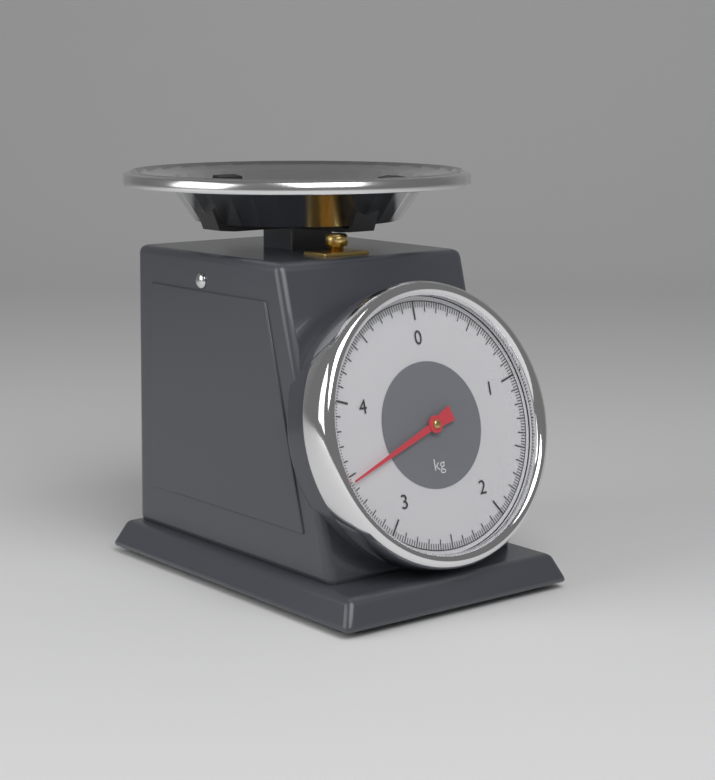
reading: 3.46 kg
